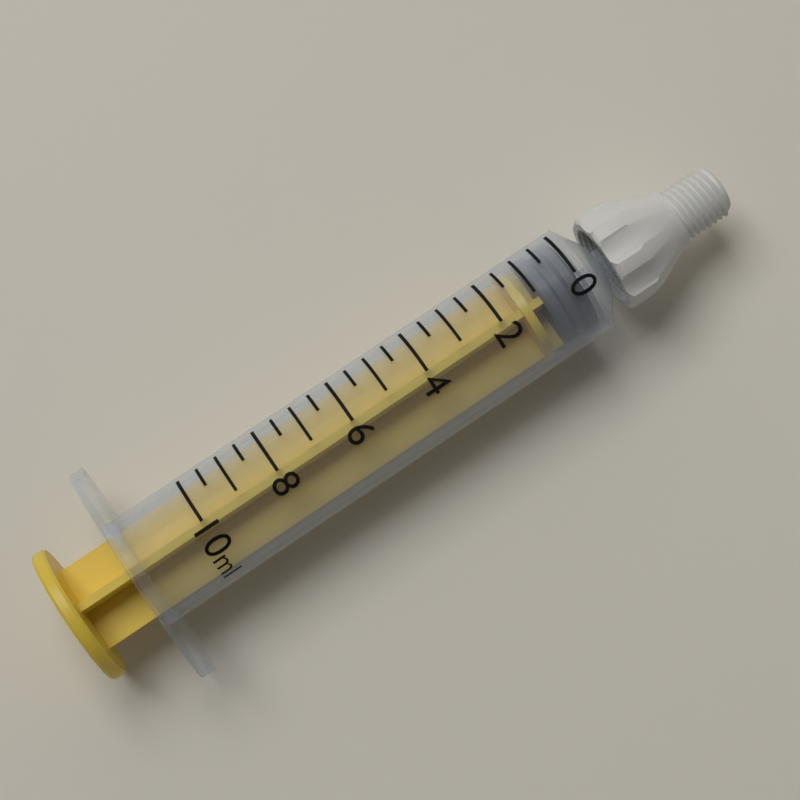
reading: 0.0 ml
